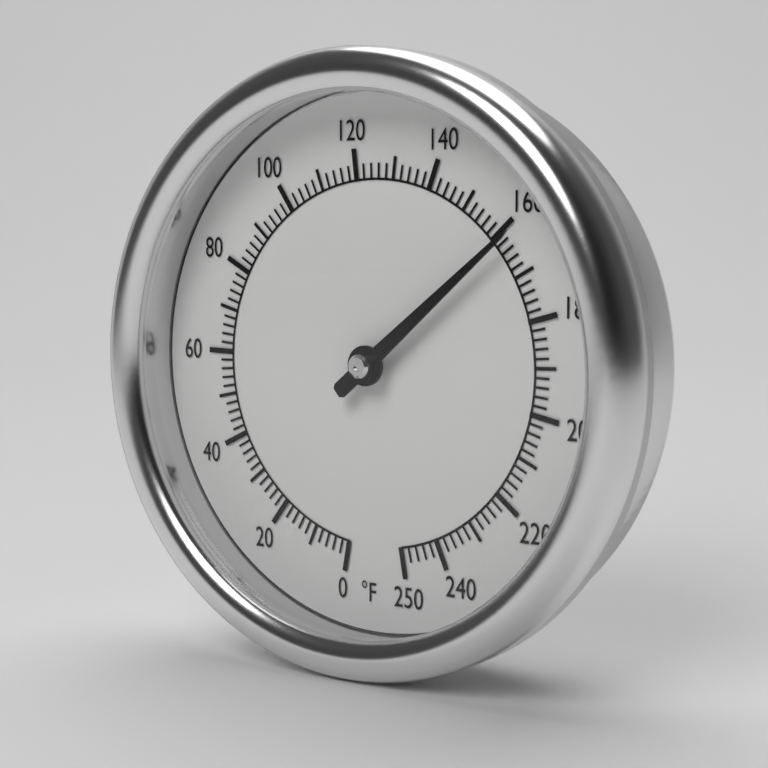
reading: 162 °F
